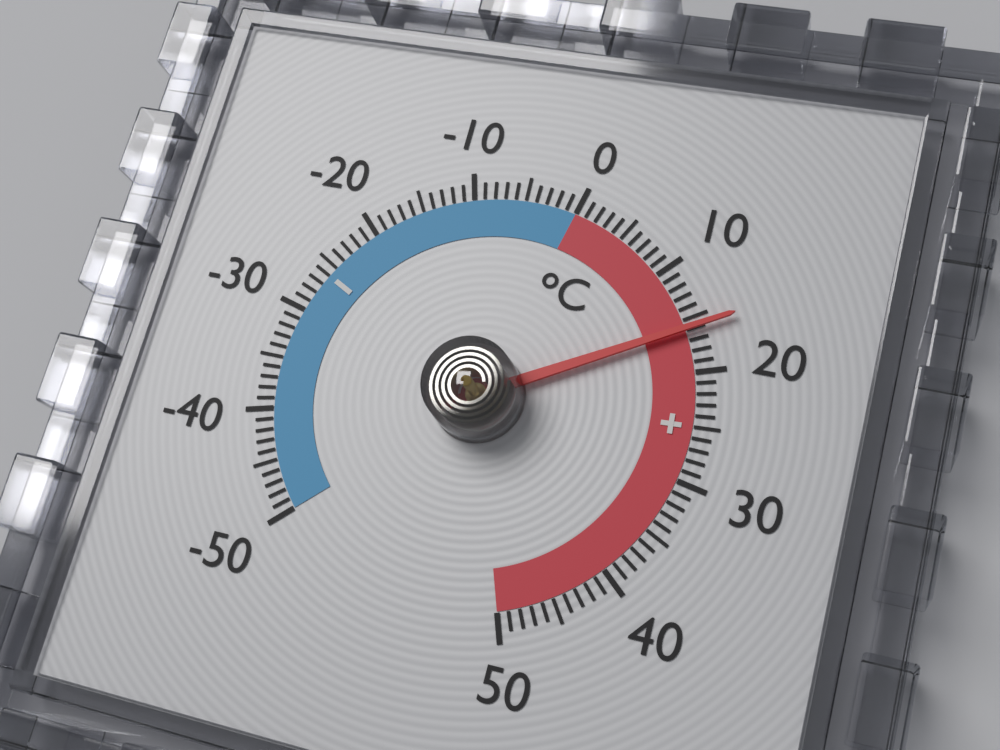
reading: 16 °C
